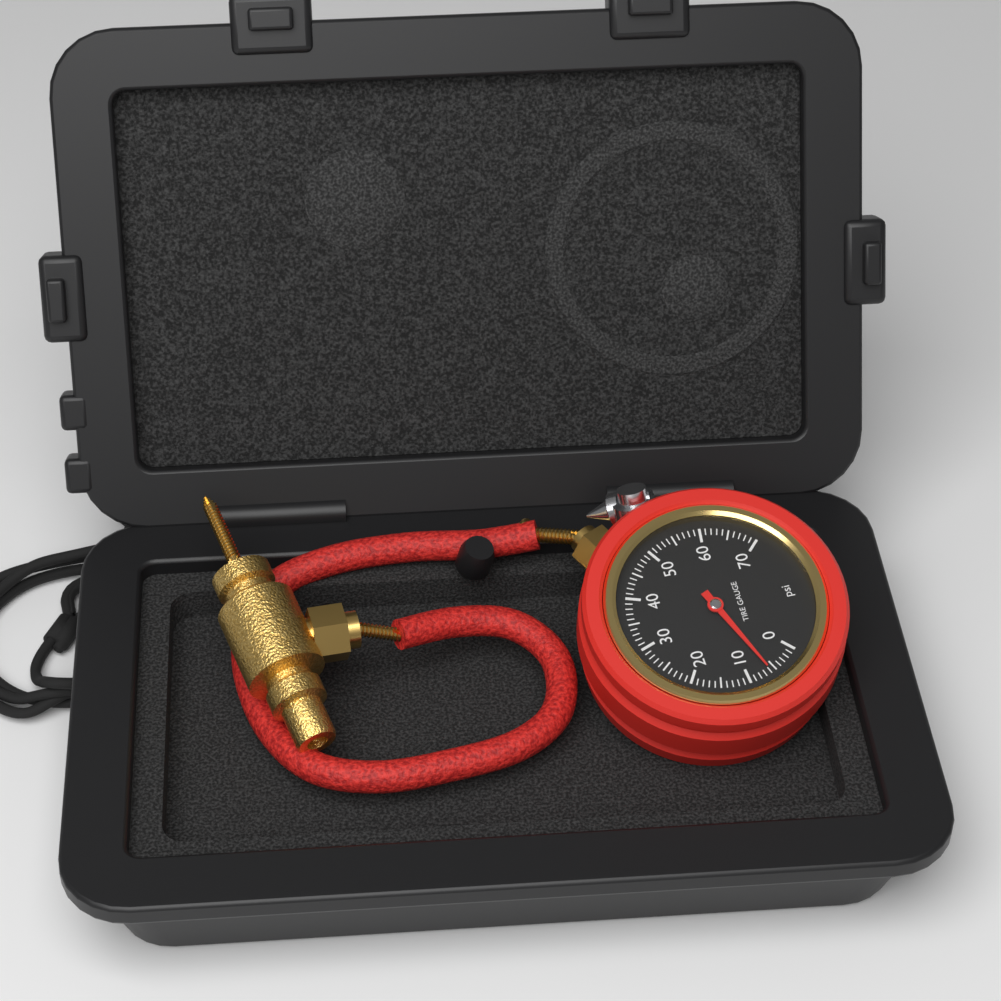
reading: 6 psi
